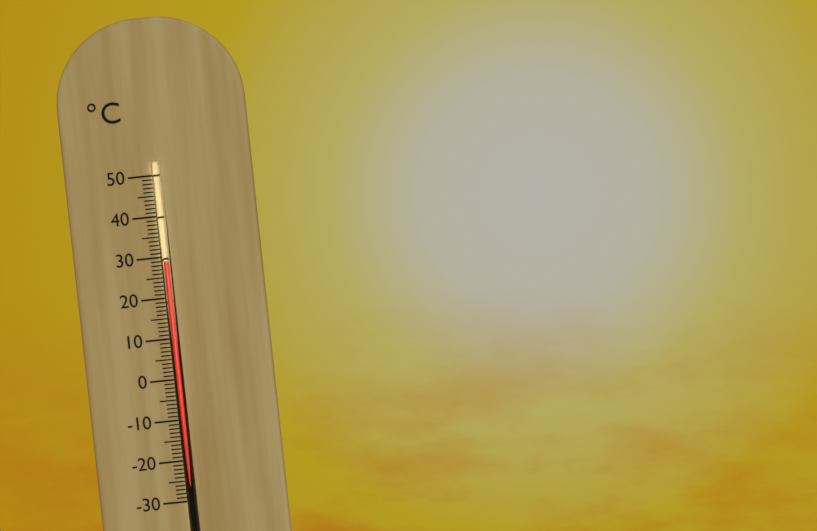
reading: 29 °C
